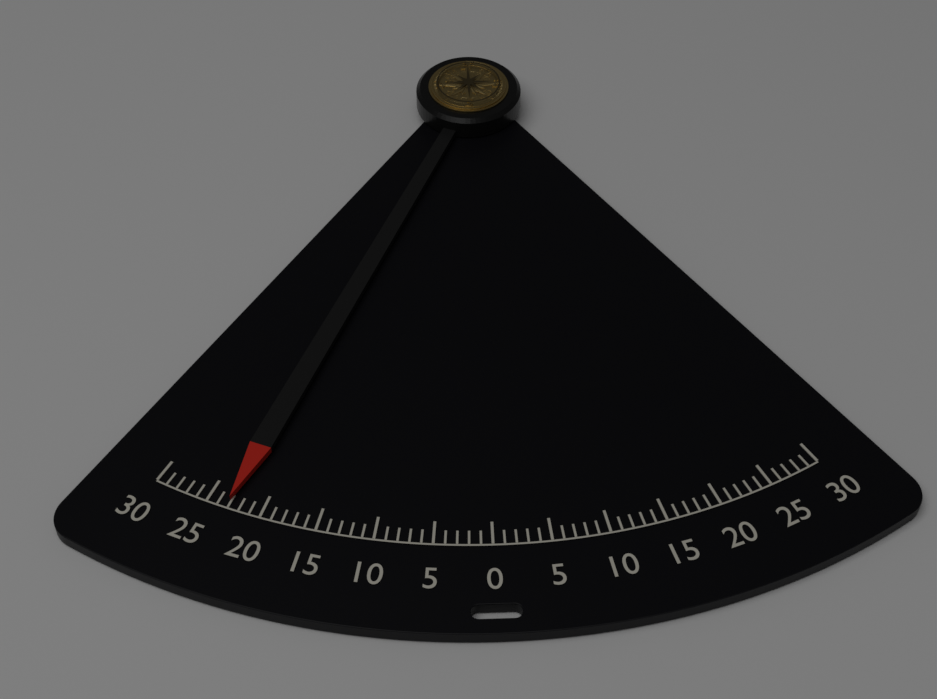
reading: -23 (no unit)
